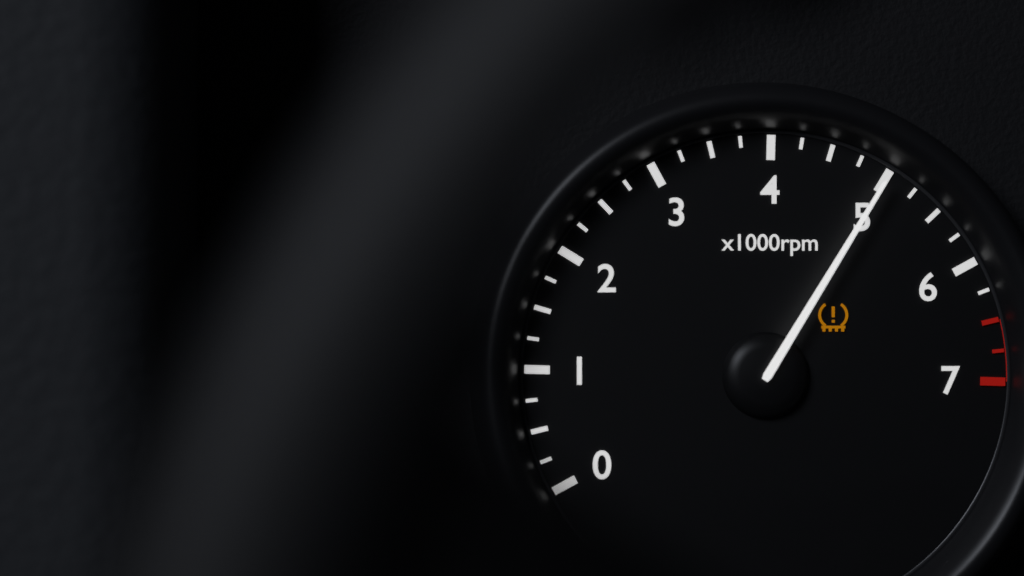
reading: 5000 rpm
